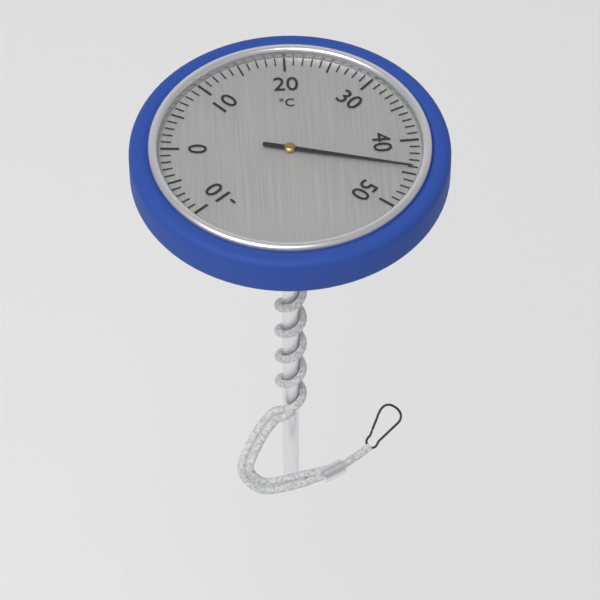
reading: 44 °C
